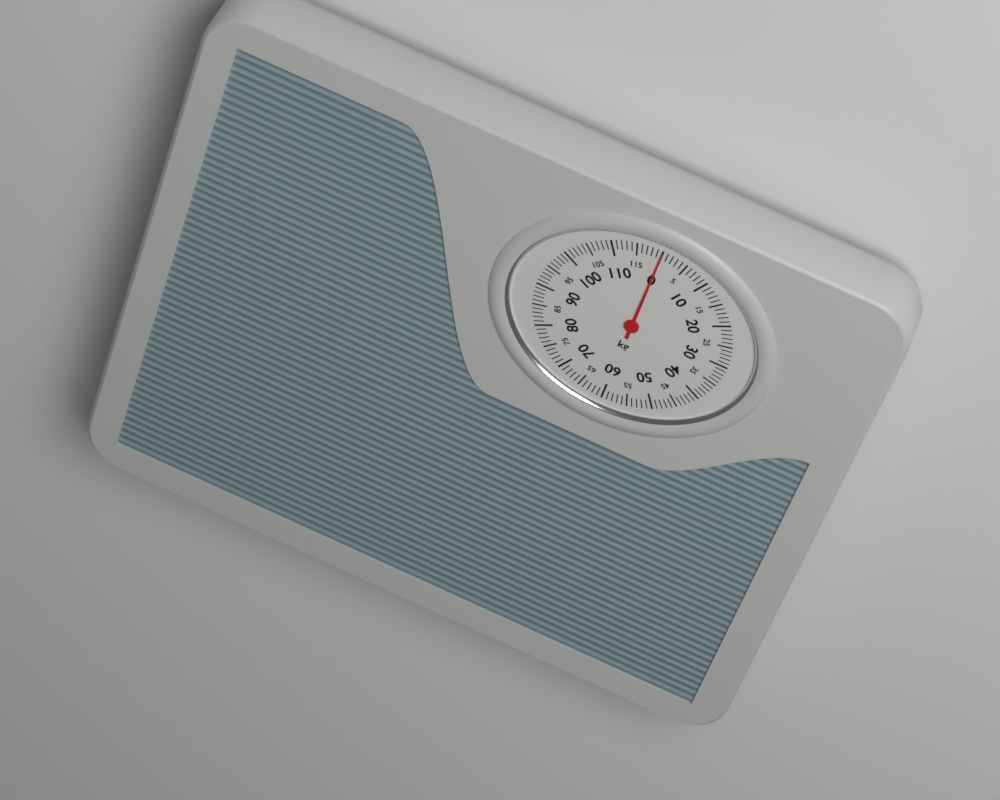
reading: 0 kg
